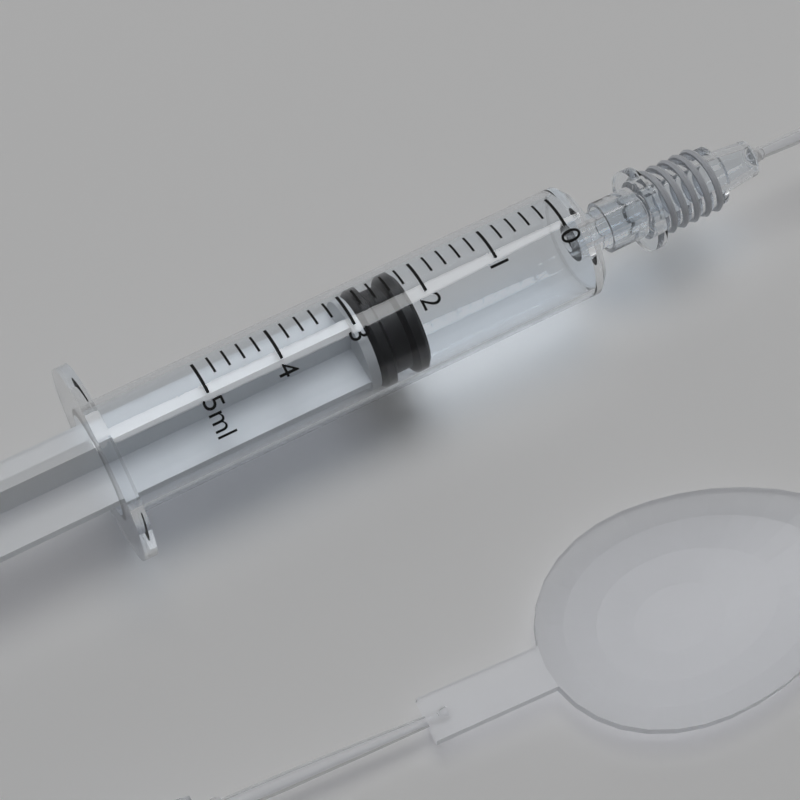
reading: 2.2 ml
